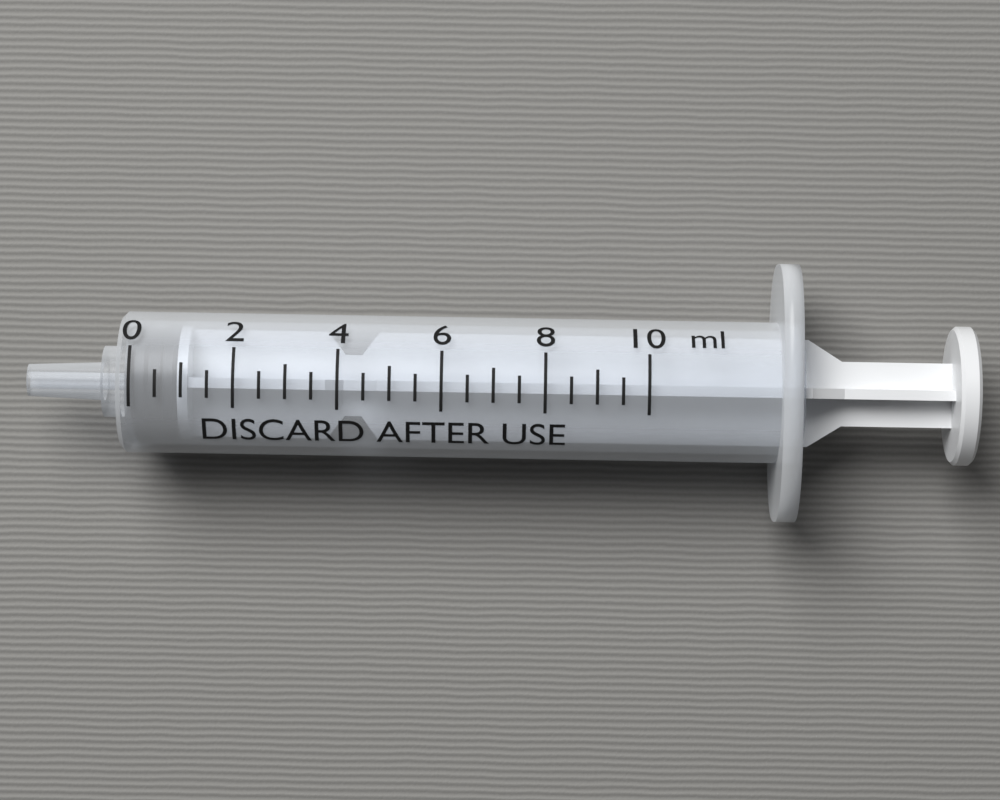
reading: 0.0 ml
